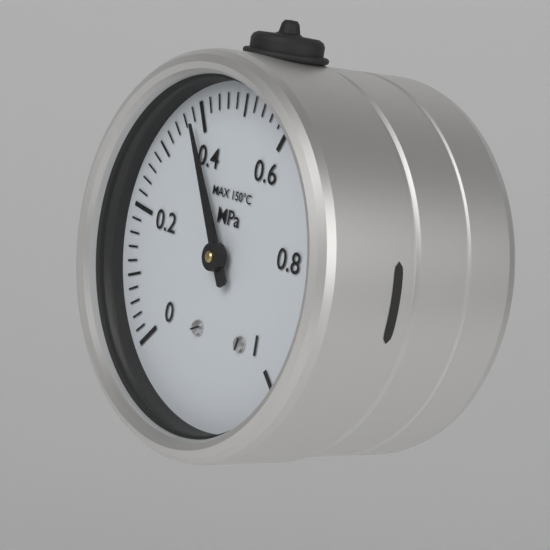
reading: 0.38 MPa
